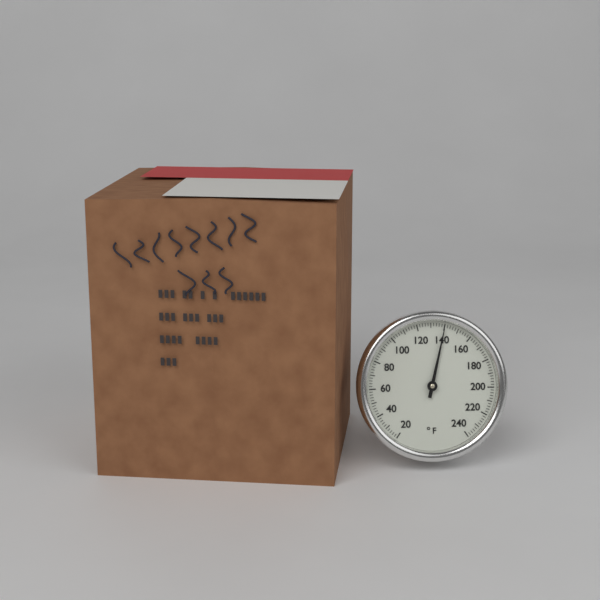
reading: 140 °F
